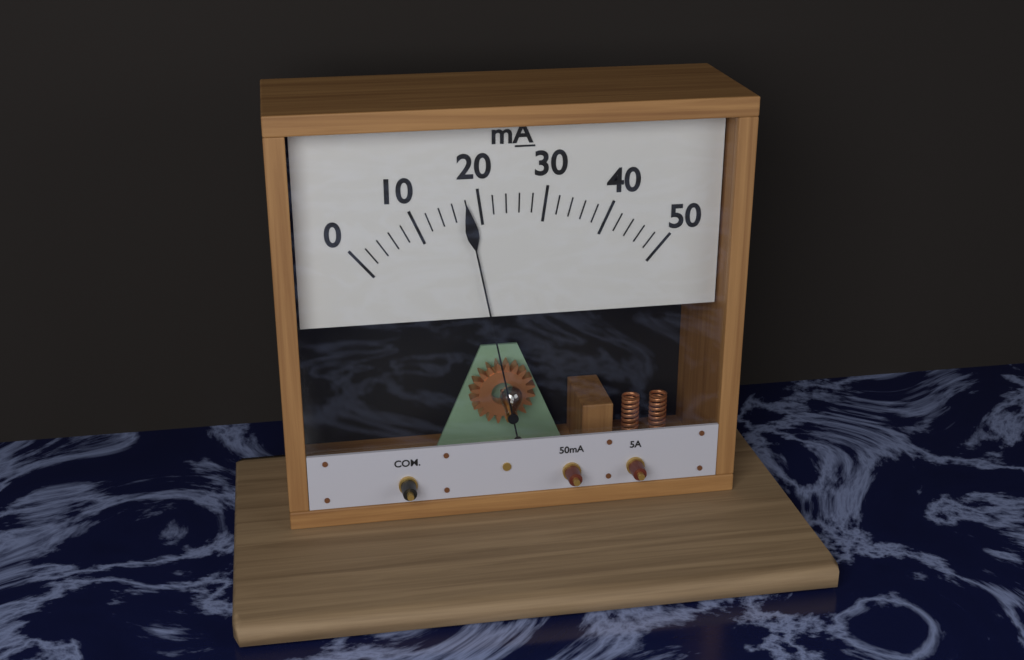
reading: 18 mA
